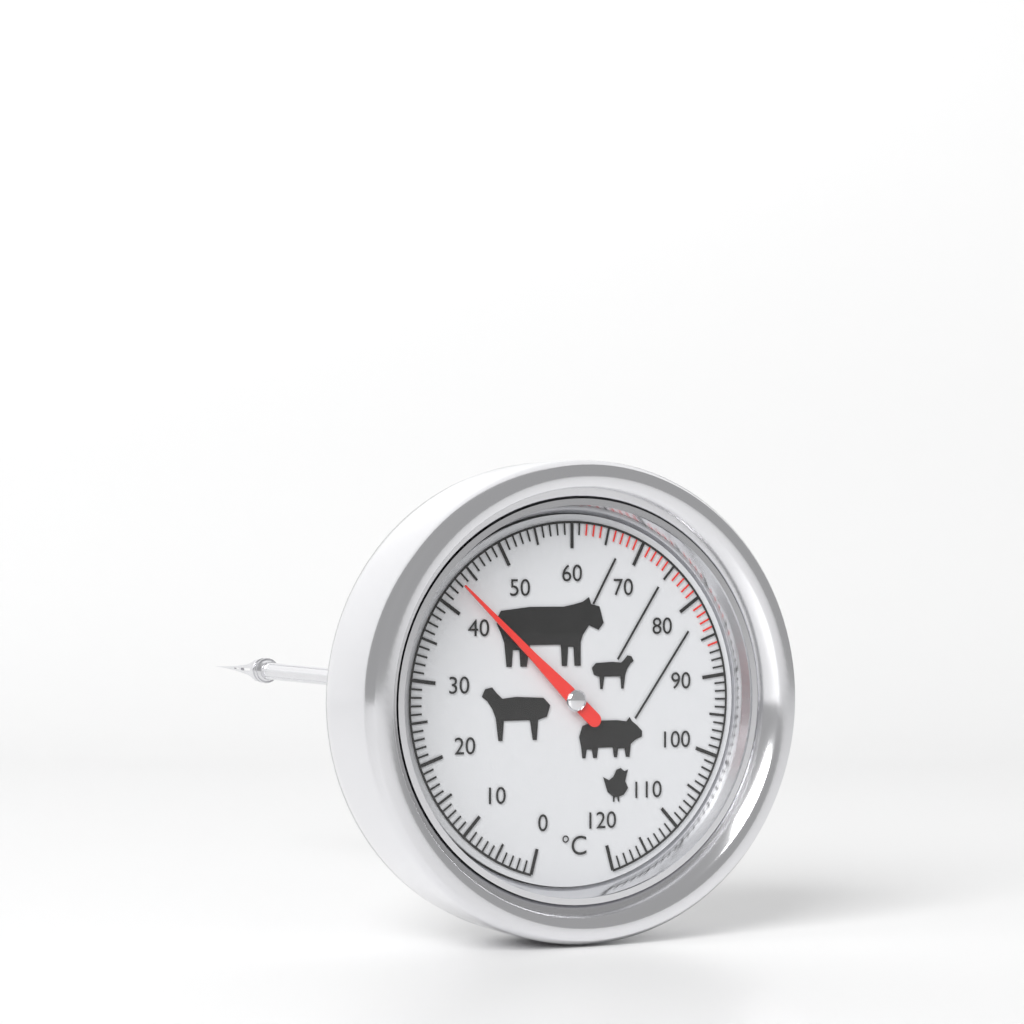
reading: 43 °C
